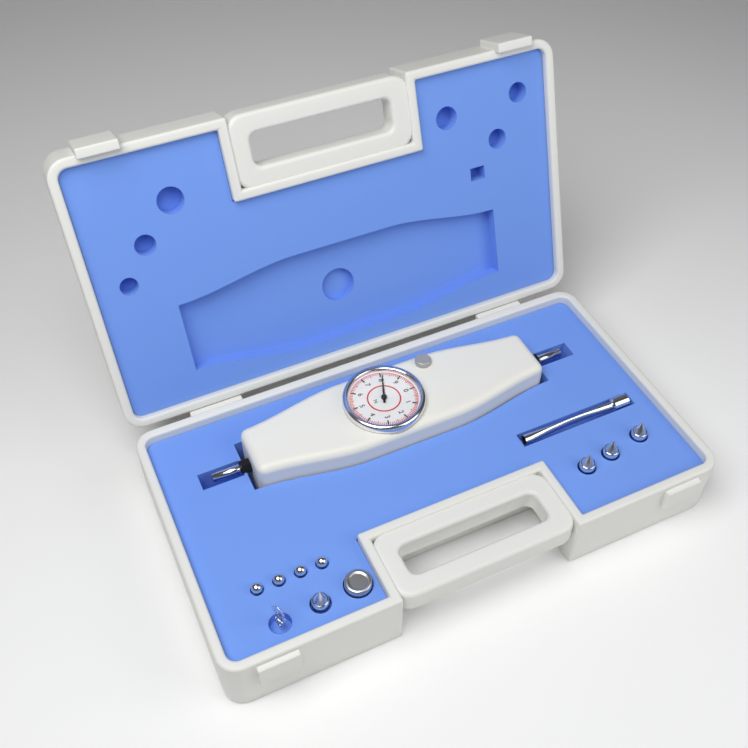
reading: 8.1 N
